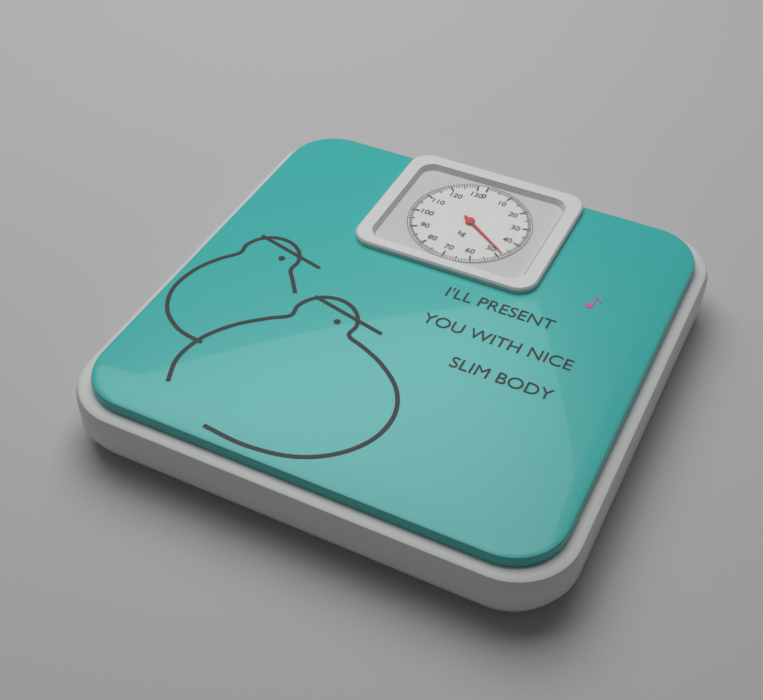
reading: 48 kg
